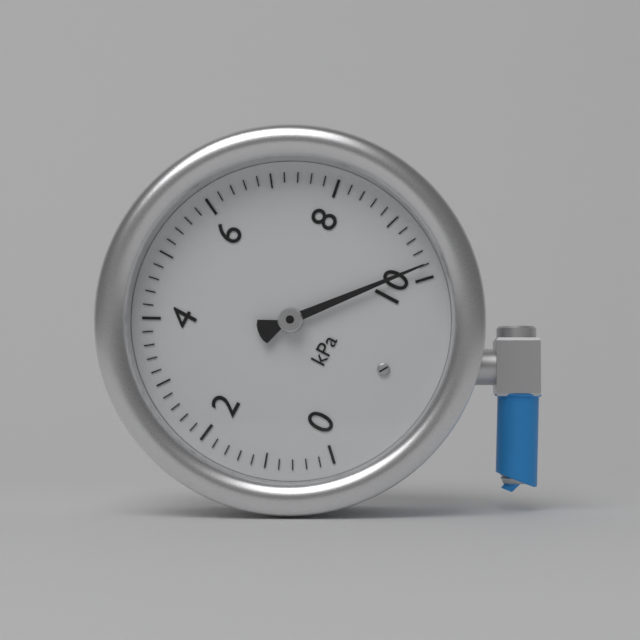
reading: 9.8 kPa
